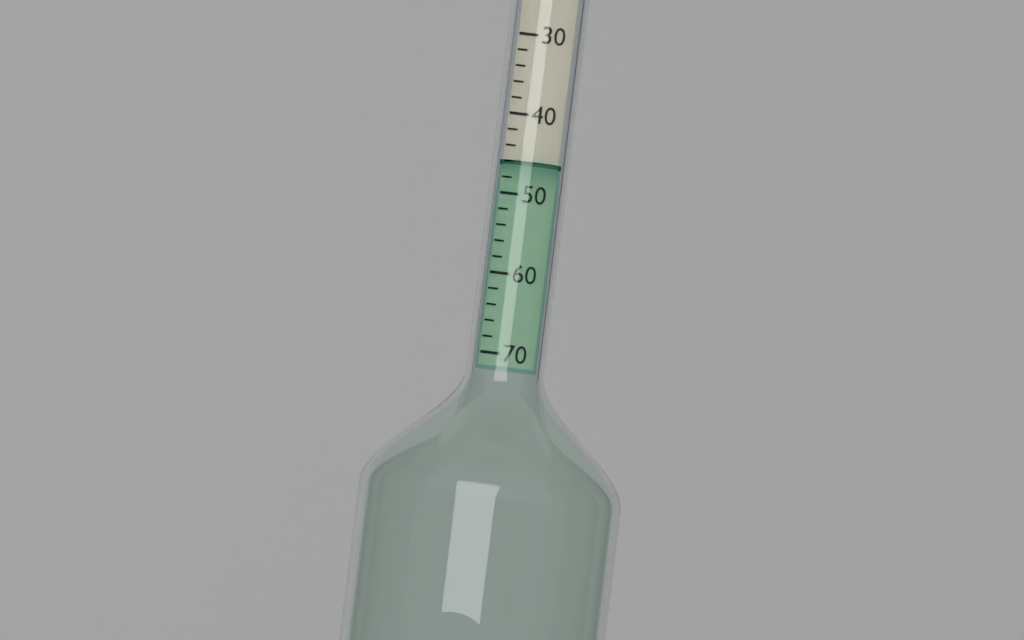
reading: 46 (no unit)
